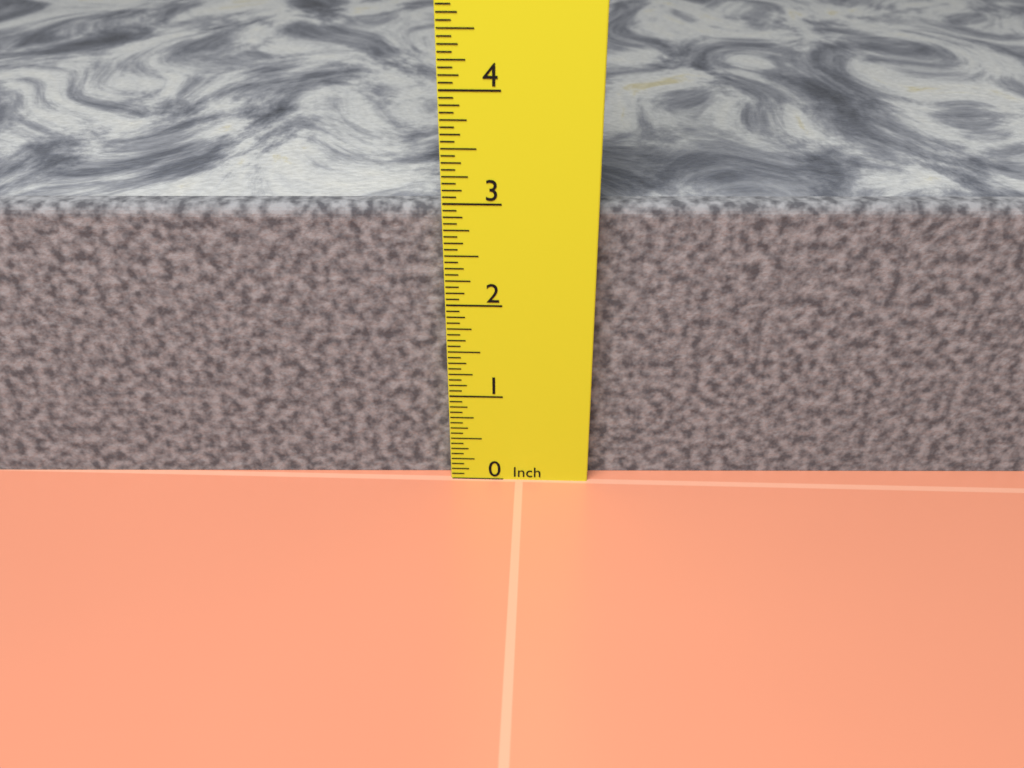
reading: 2.9375 in
